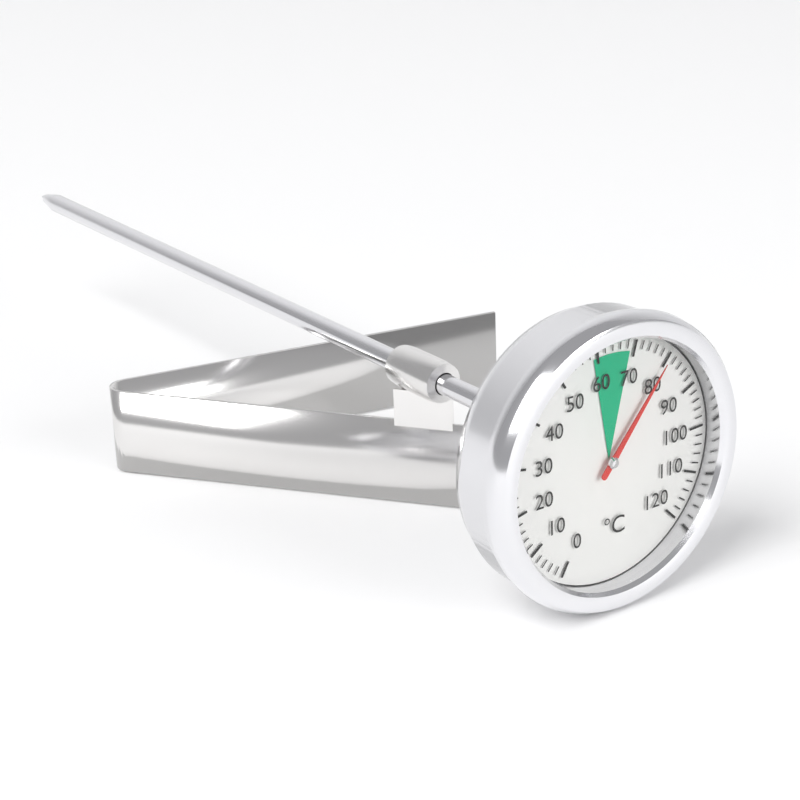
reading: 80 °C
